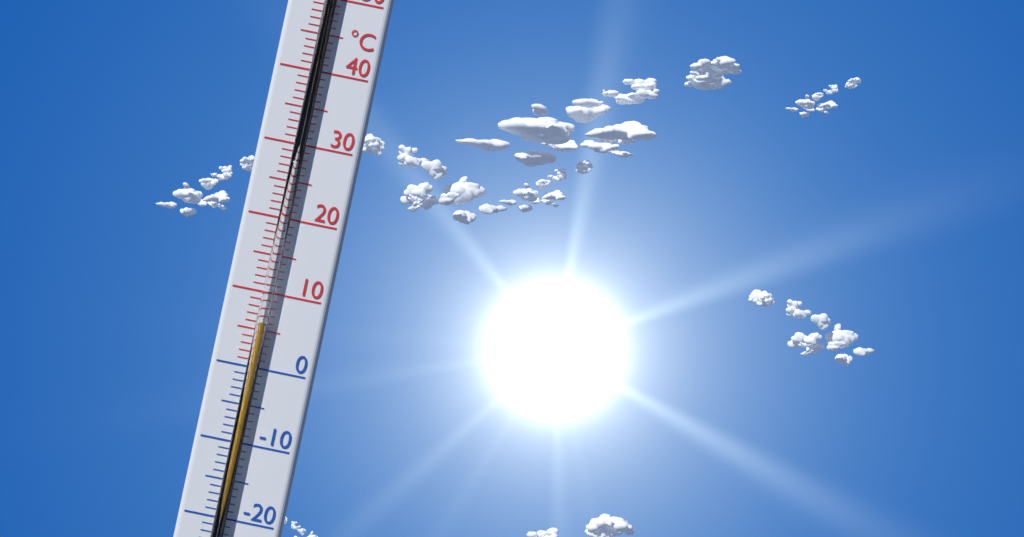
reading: 6 °C
